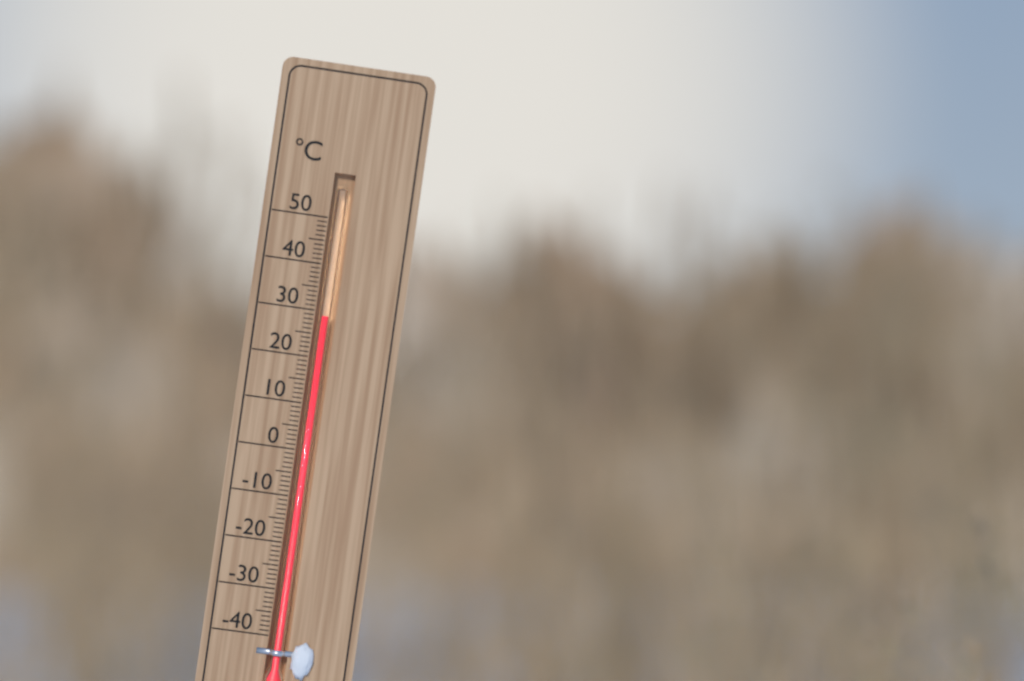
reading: 29 °C
